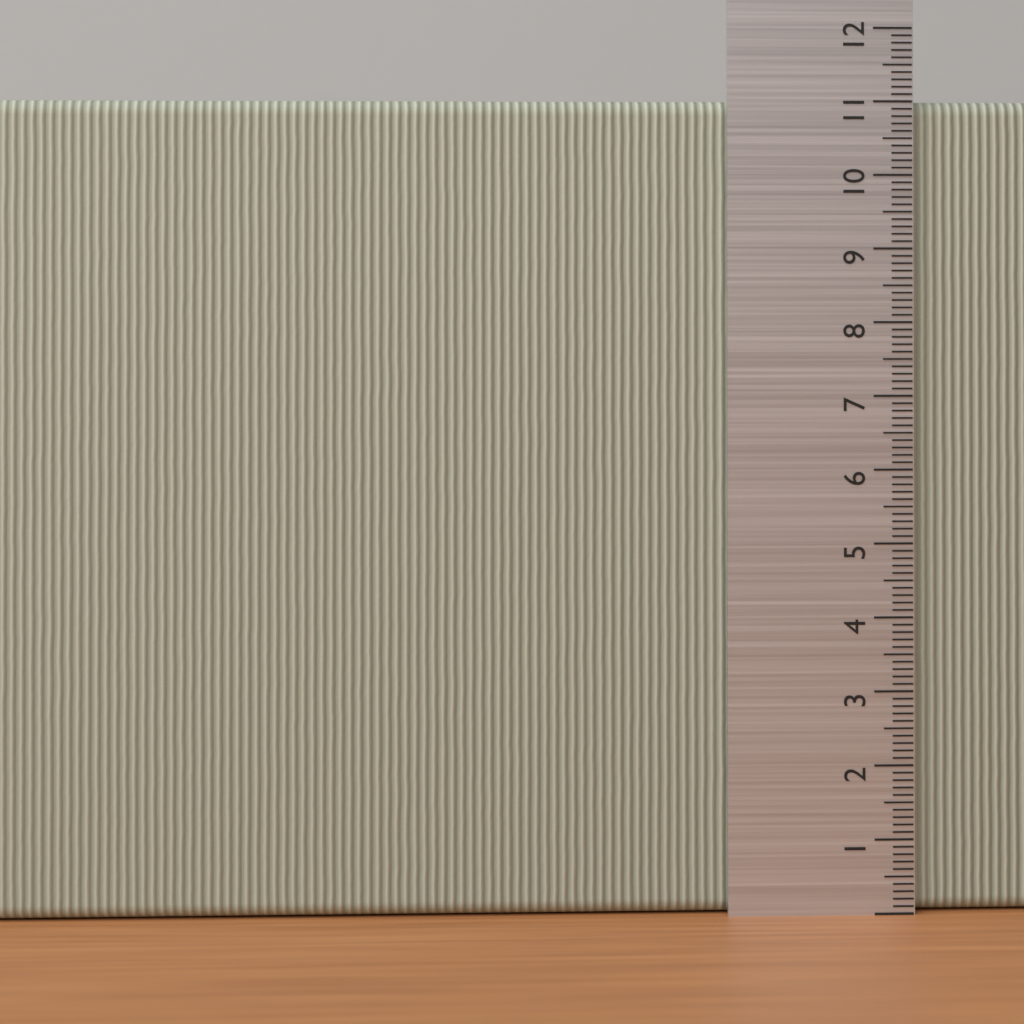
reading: 11.0 (no unit)
